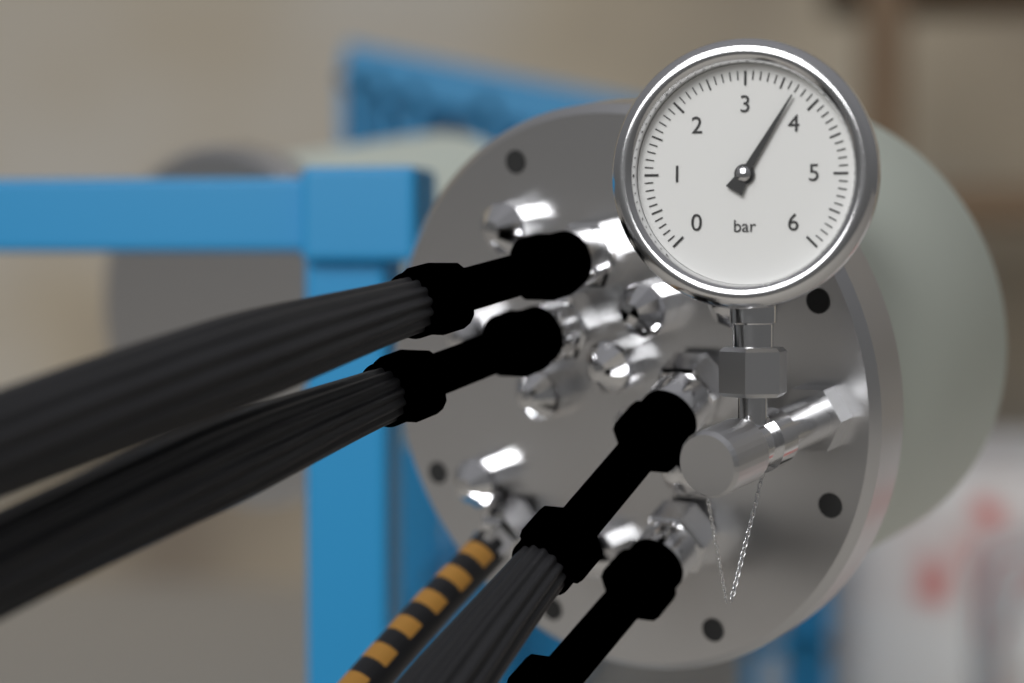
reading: 3.7 bar
